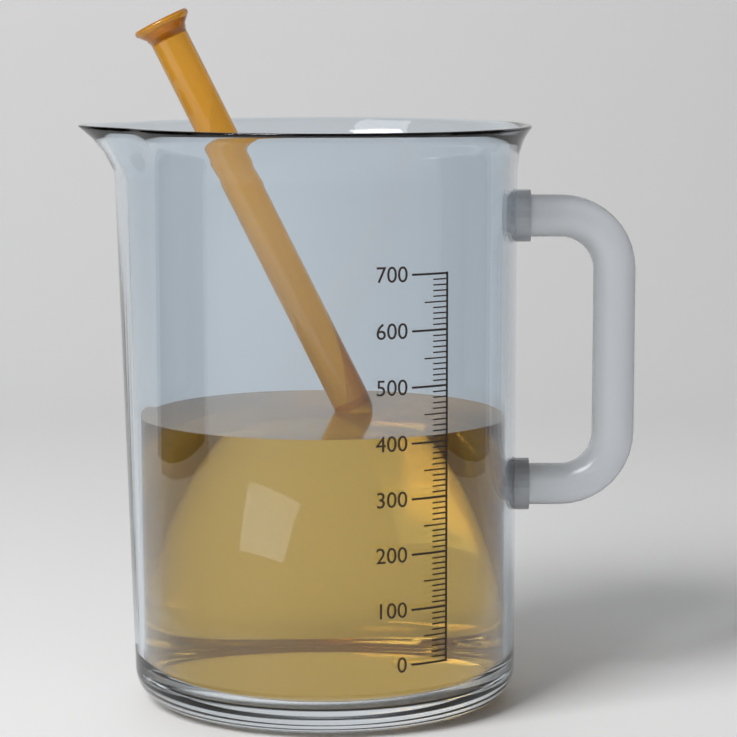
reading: 410 (no unit)
